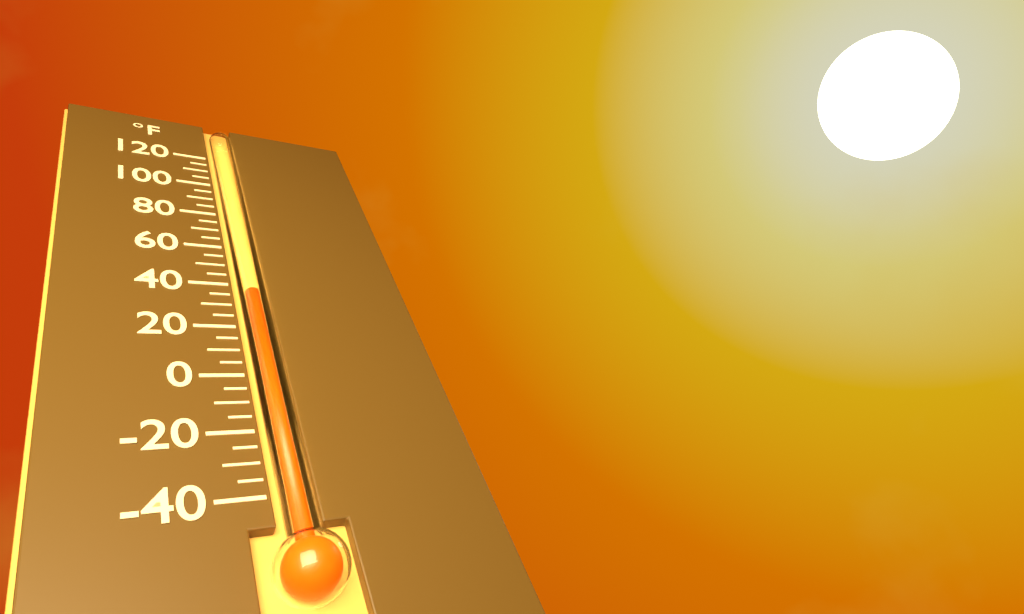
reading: 35 °F
